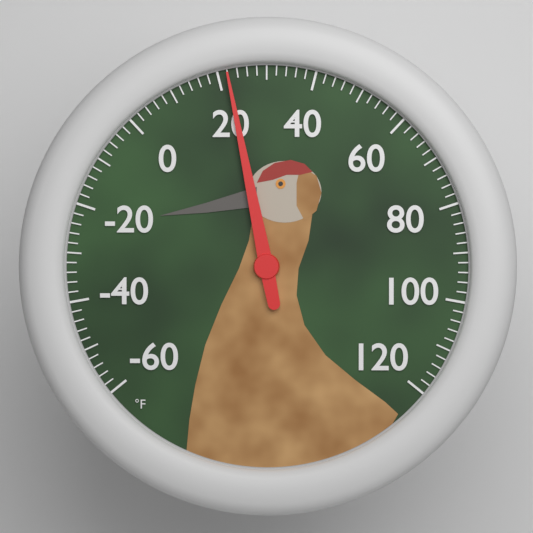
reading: 22 °F
